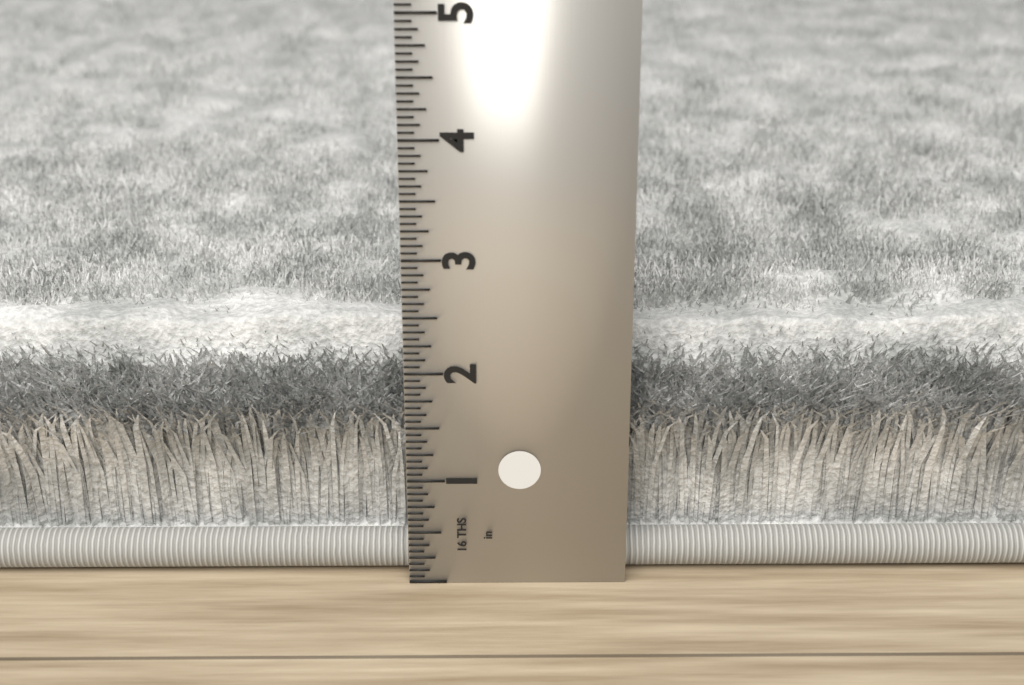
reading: 2.2500 in
